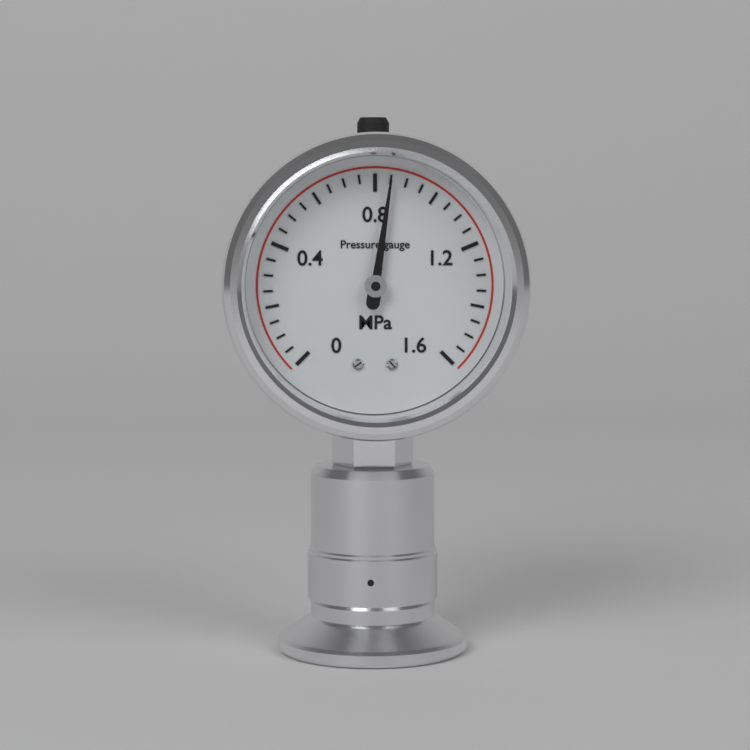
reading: 0.85 MPa
